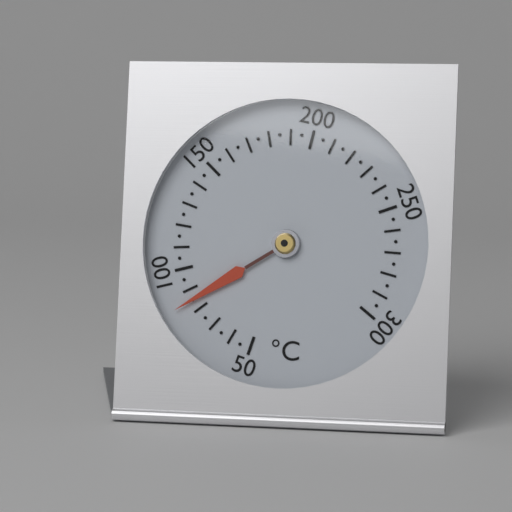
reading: 85 °C
